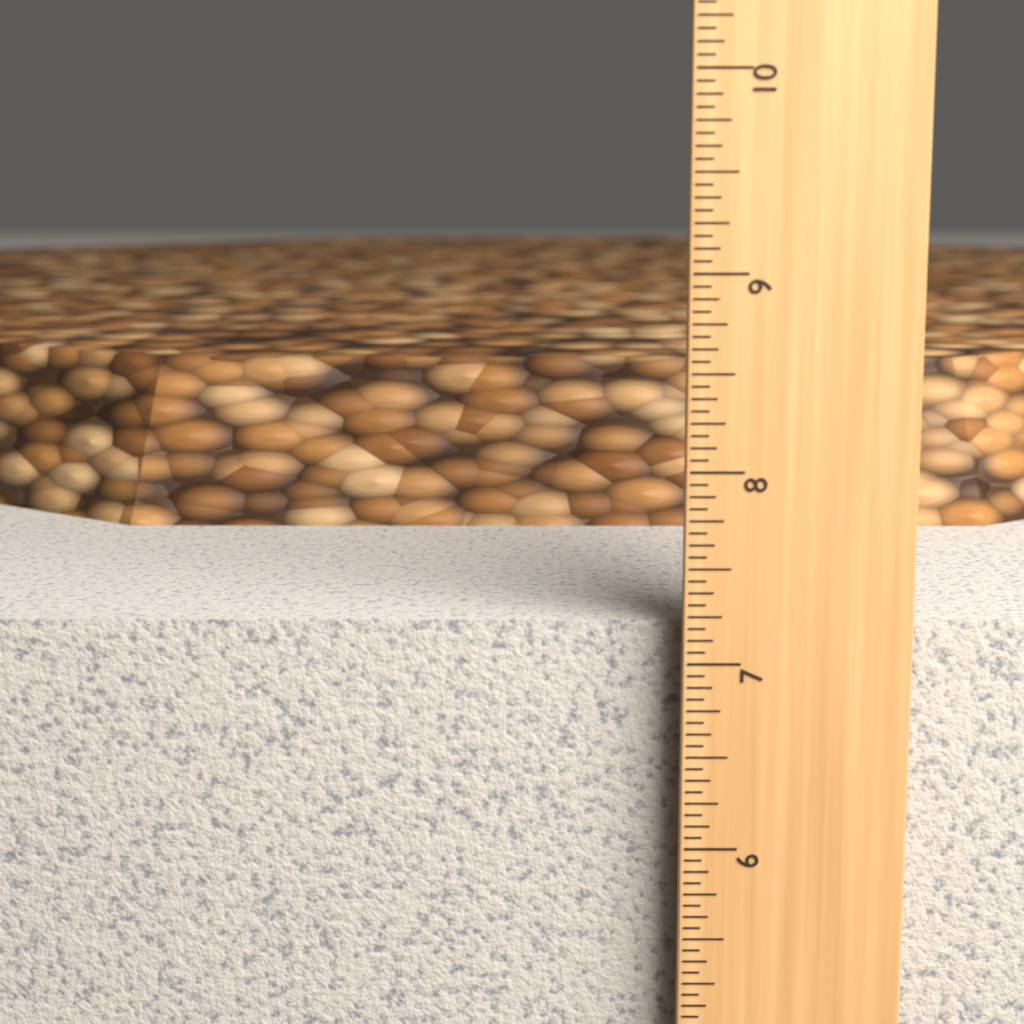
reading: 7.1875 in
